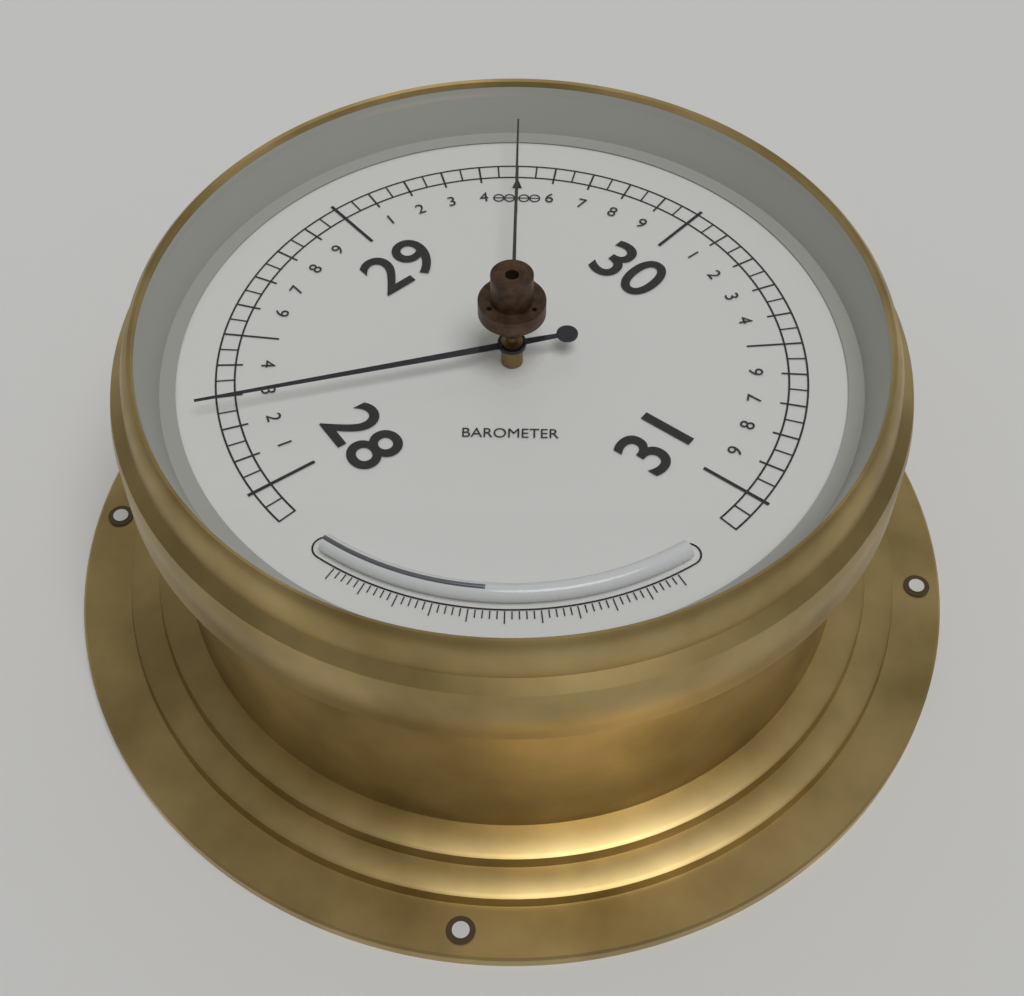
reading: 28.25 (no unit)
